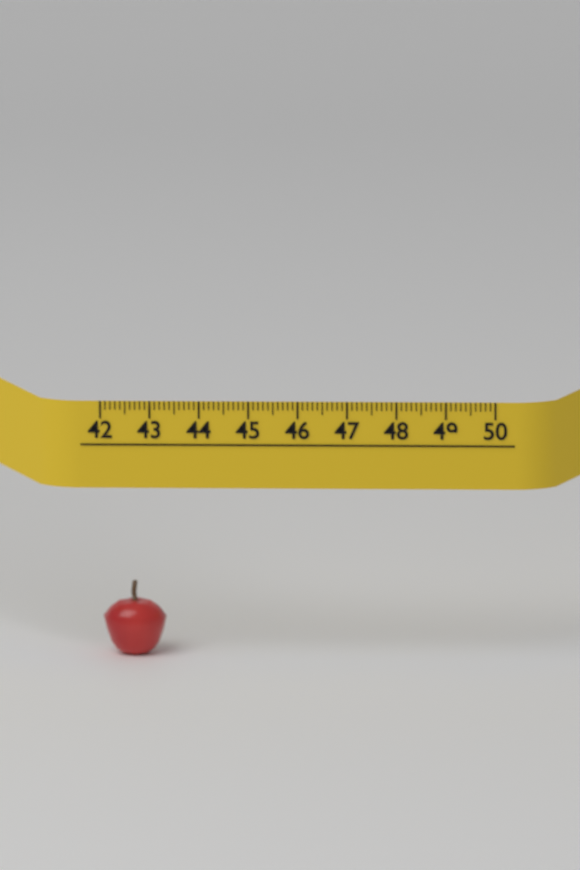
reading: 43.3 (no unit)
